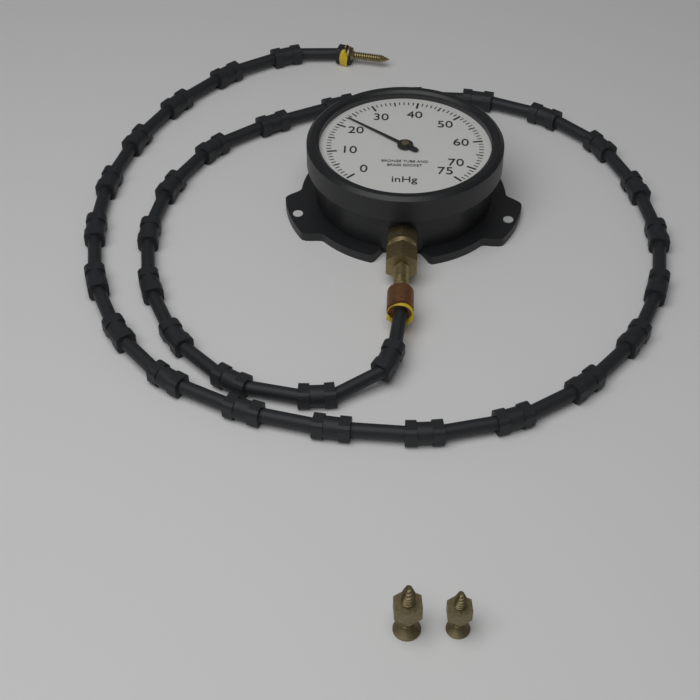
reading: 23 inHg
